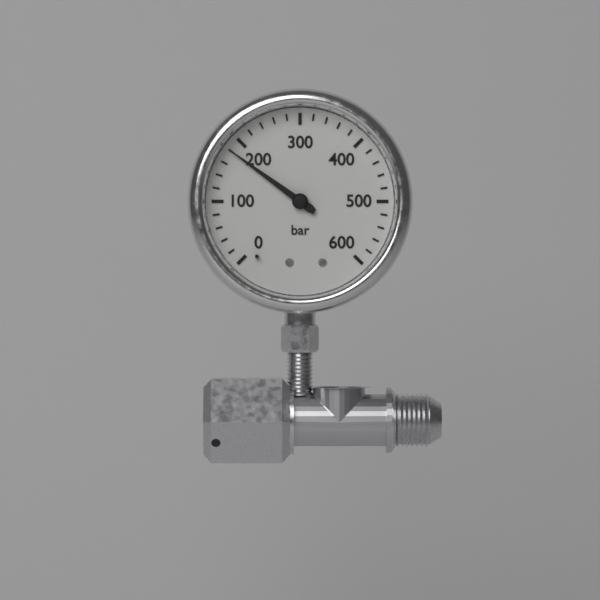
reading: 180 bar
